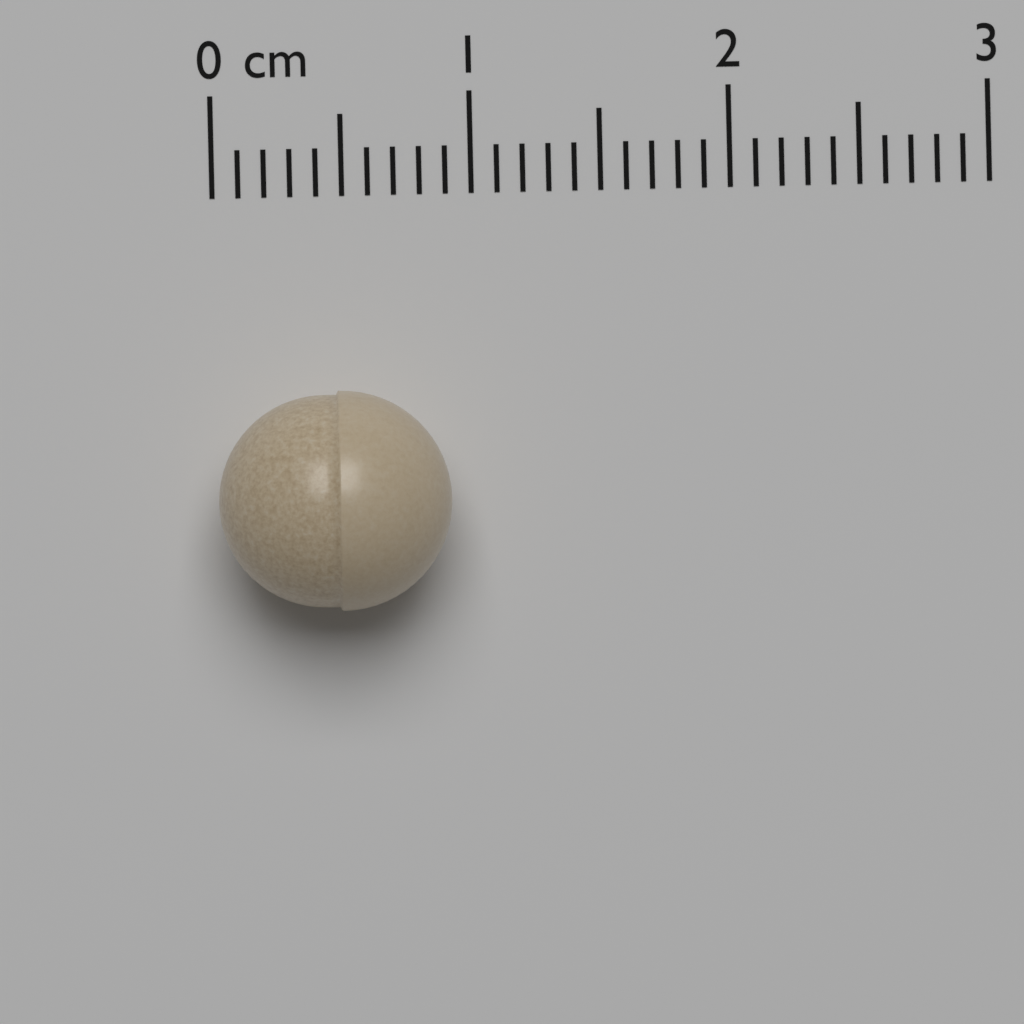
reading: 0.9 cm
